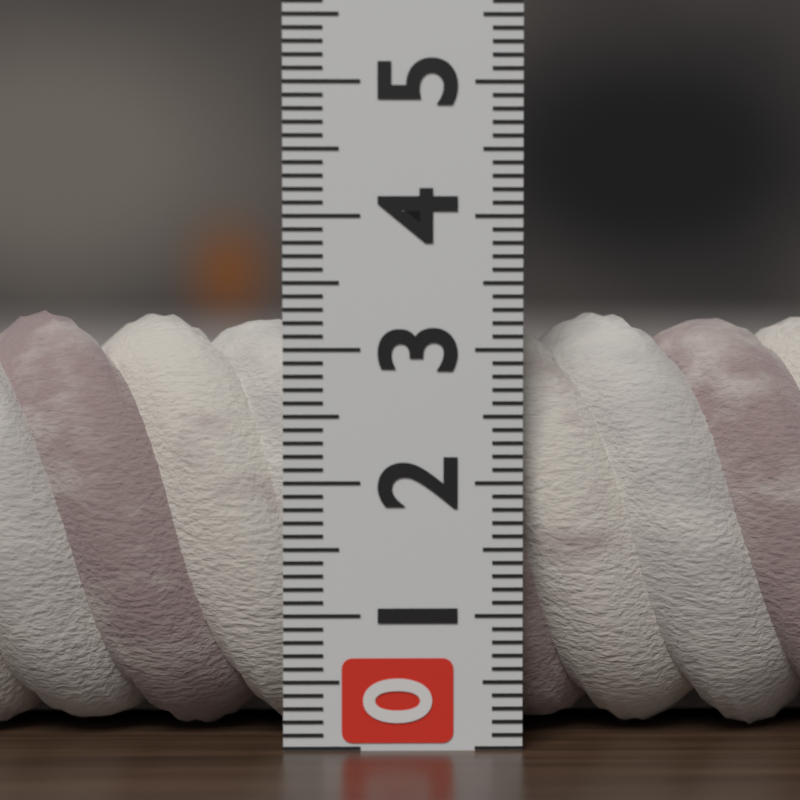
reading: 3.3 (no unit)
